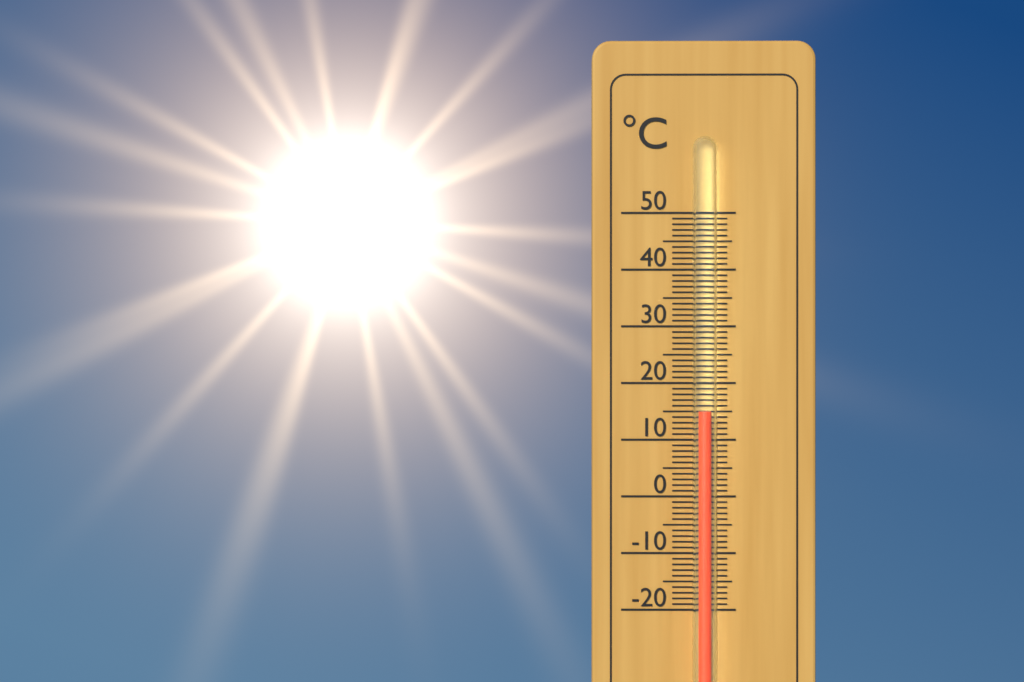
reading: 15 °C
